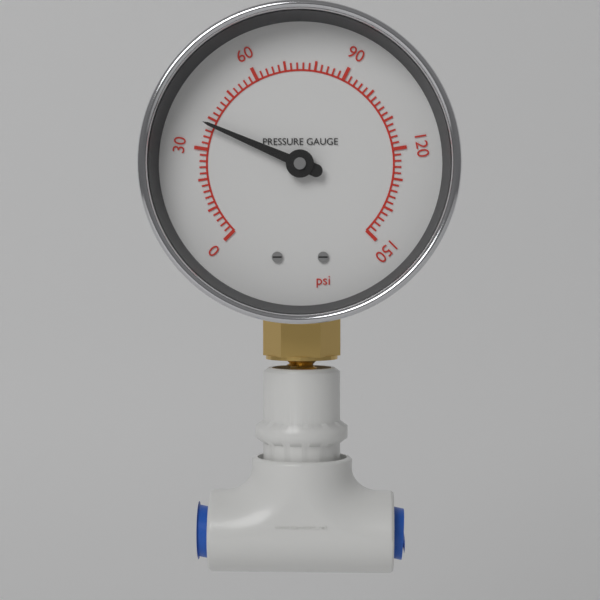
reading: 38 psi
